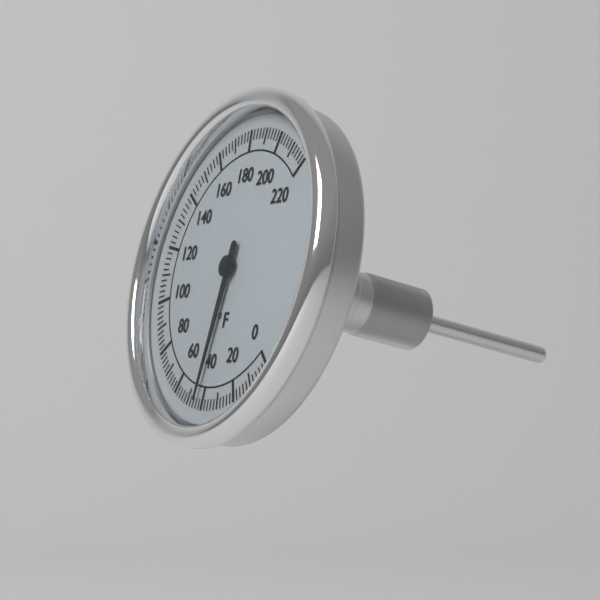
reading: 44 °F
